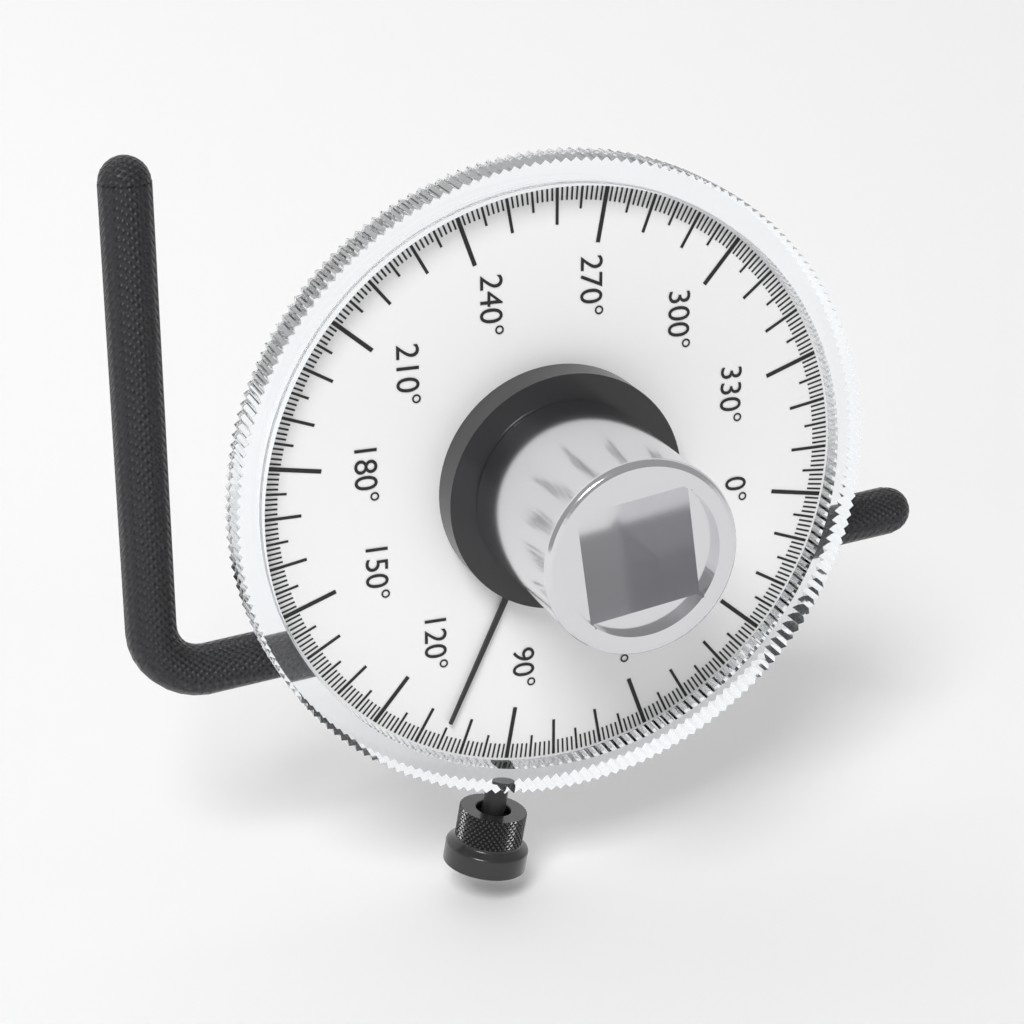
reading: 105 °
